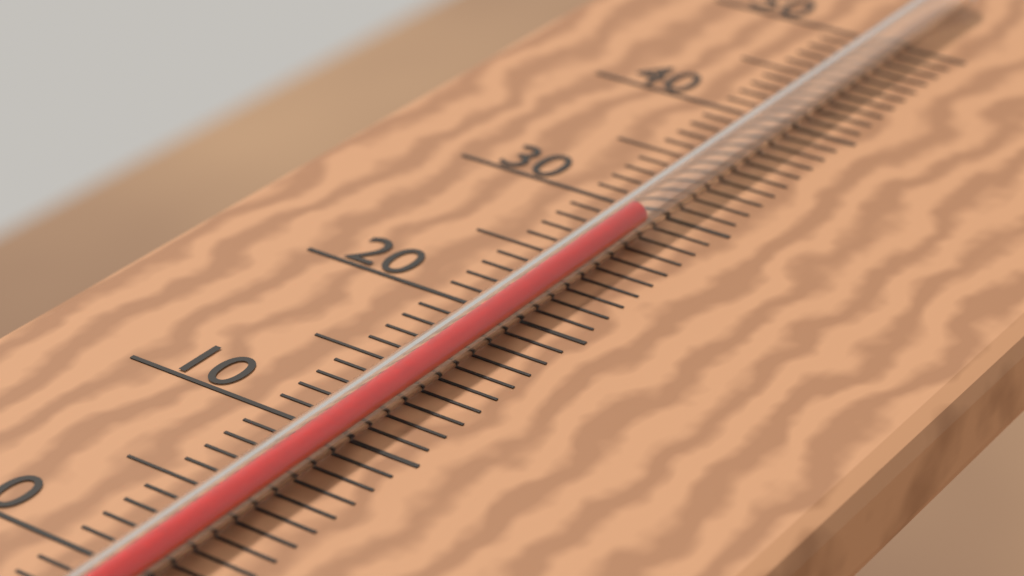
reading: 28 °C
